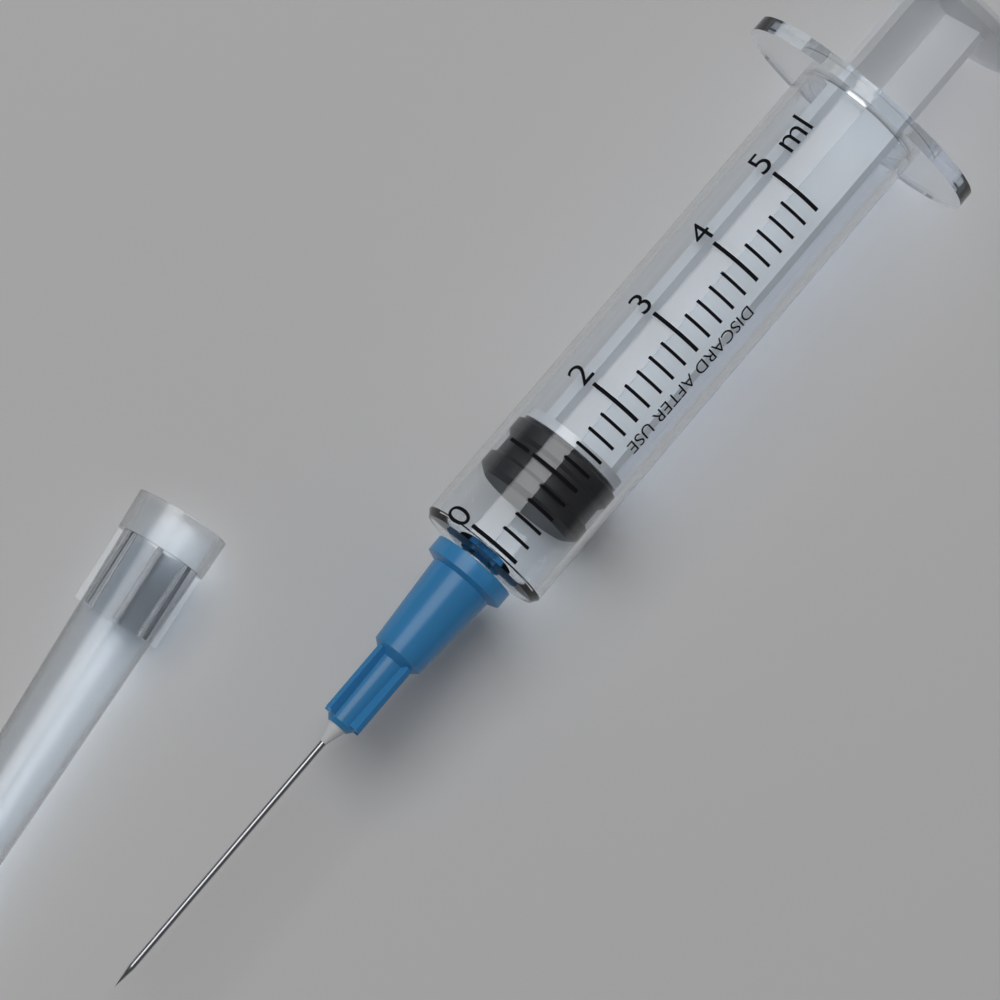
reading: 0.6 ml
